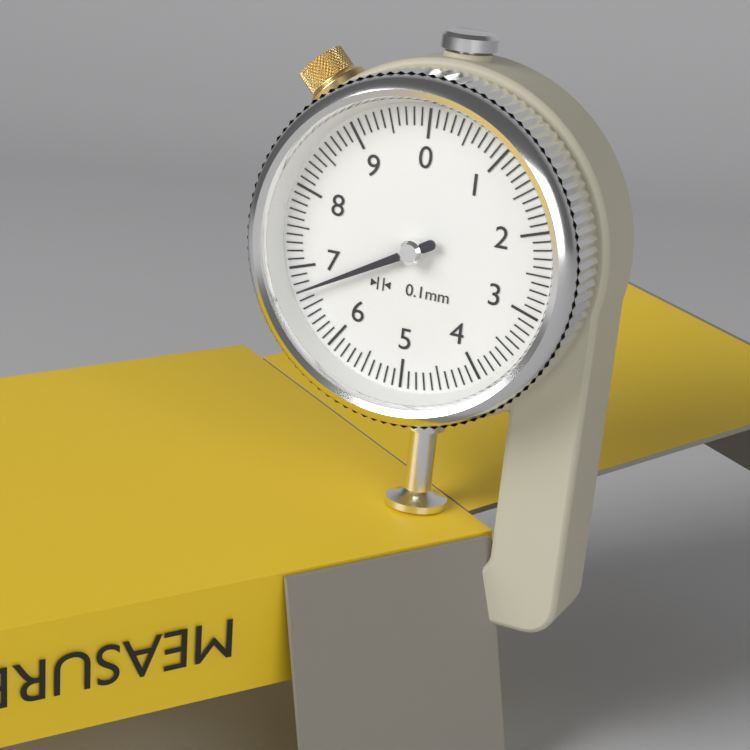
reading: 6.7 mm
